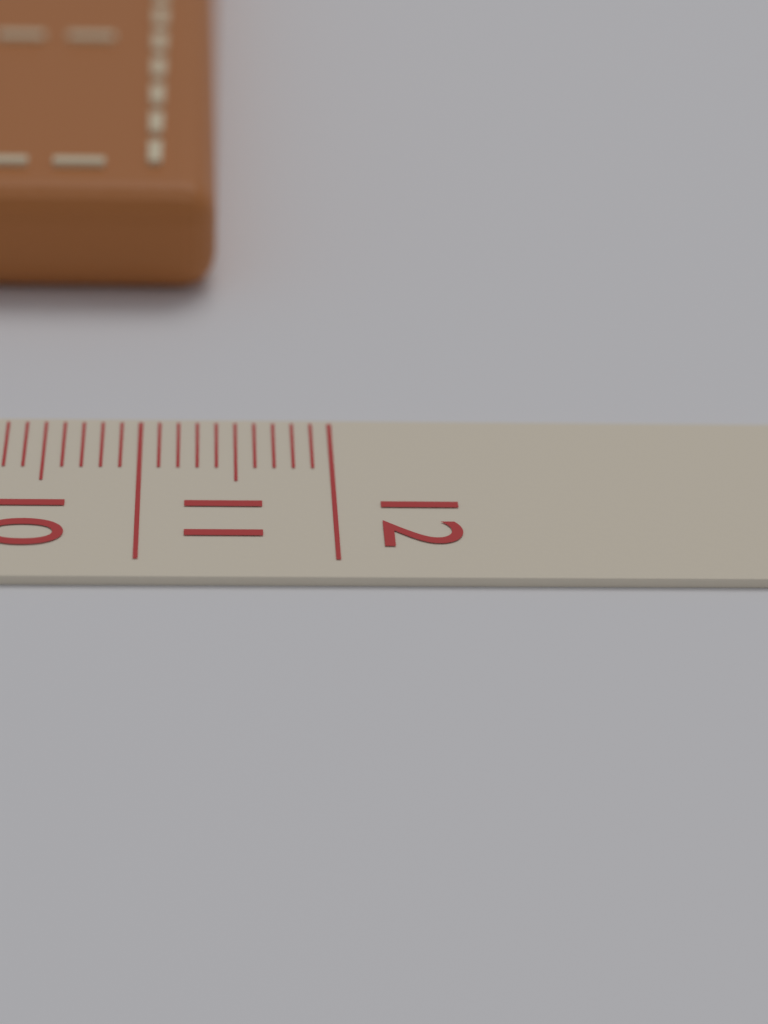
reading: 11.4 cm
